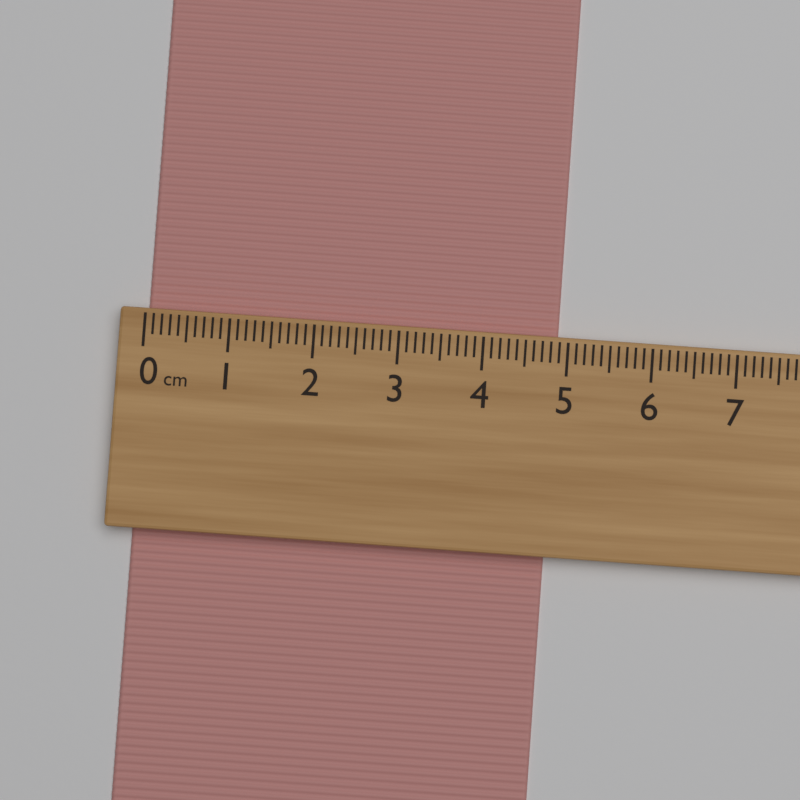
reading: 4.9 cm
